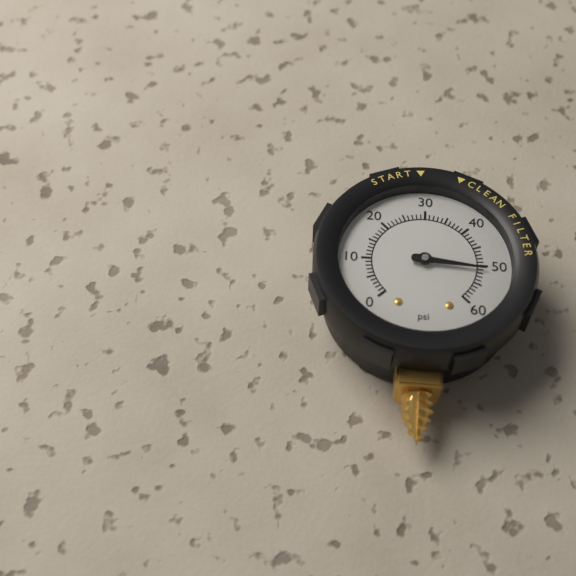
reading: 51 psi
